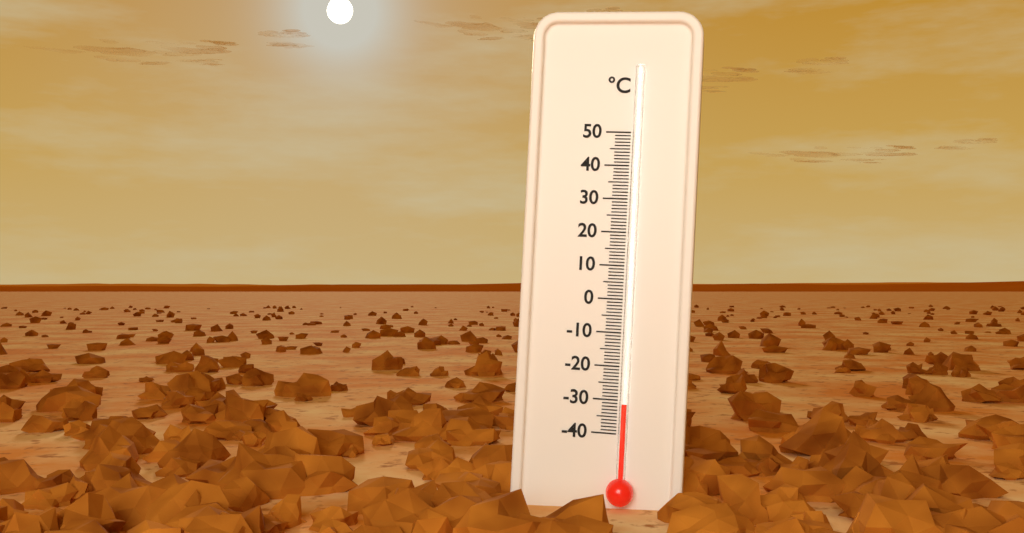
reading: -31 °C
